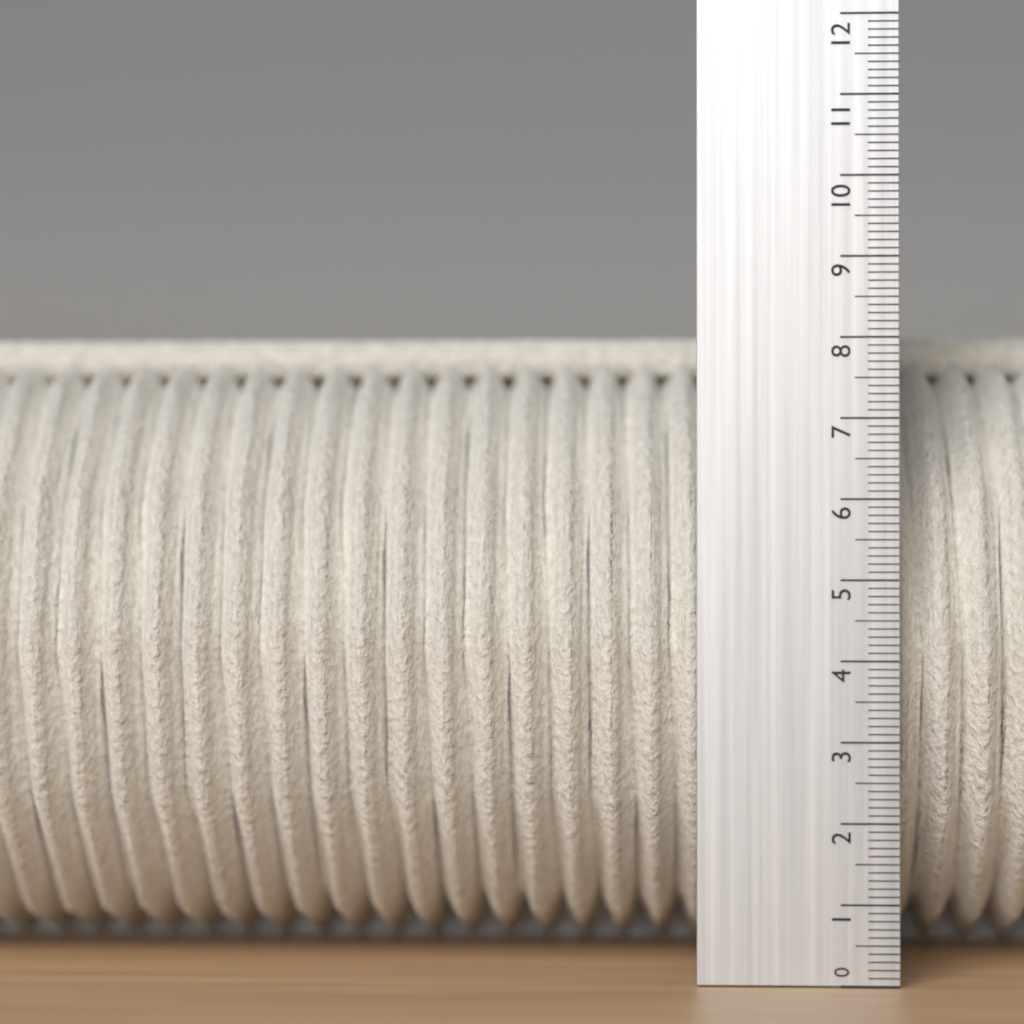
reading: 8.2 (no unit)
